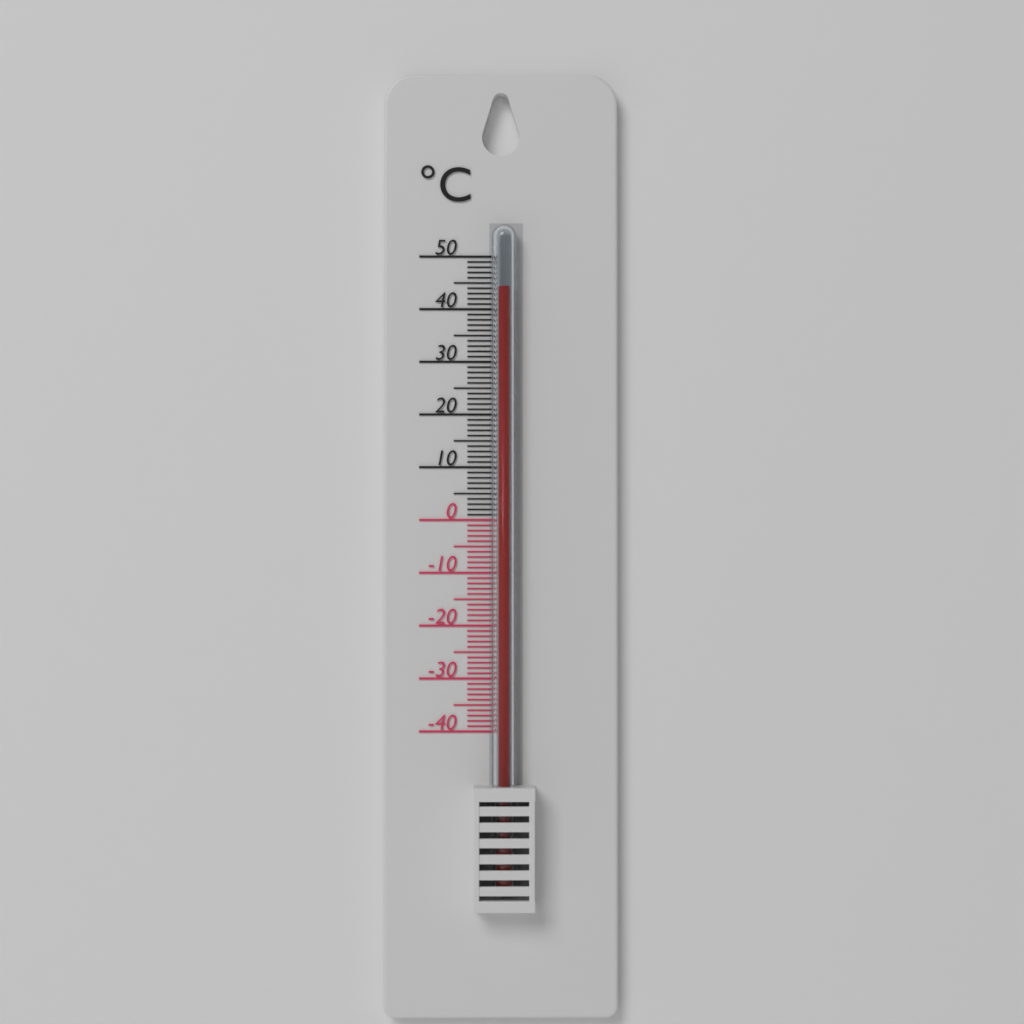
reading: 44 °C
